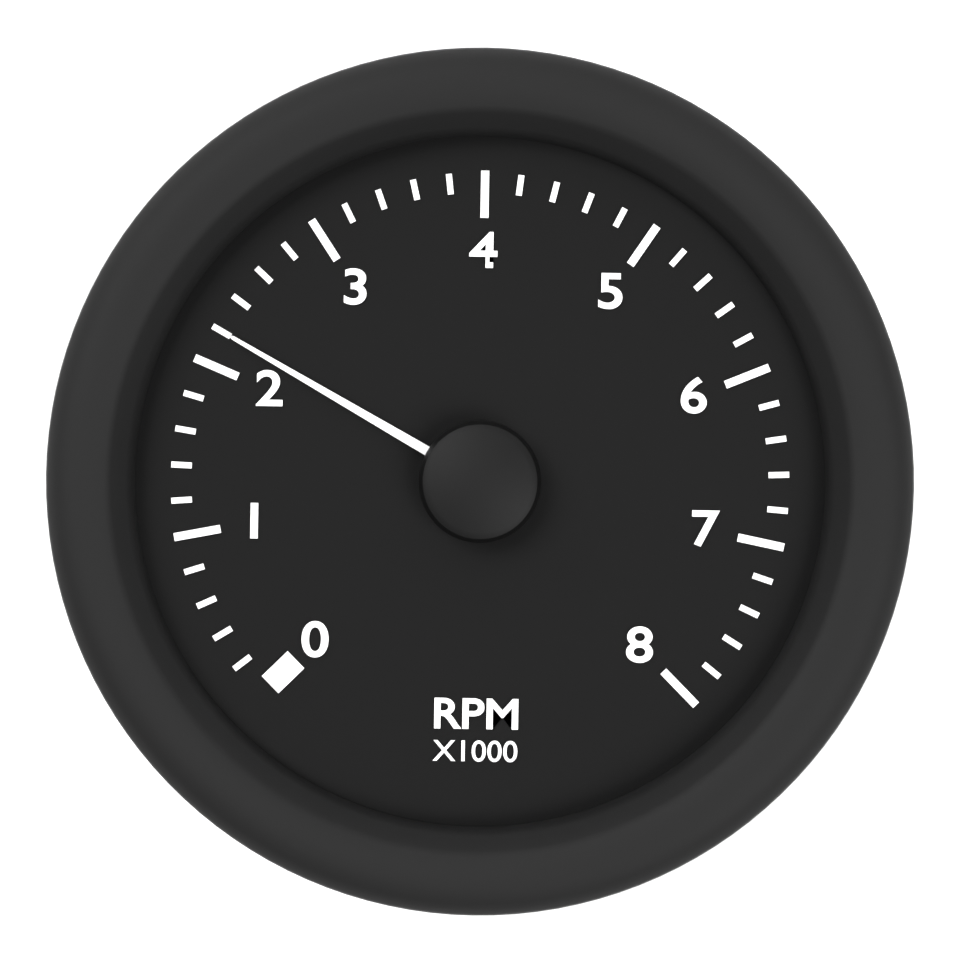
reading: 2.2 RPM x1000
